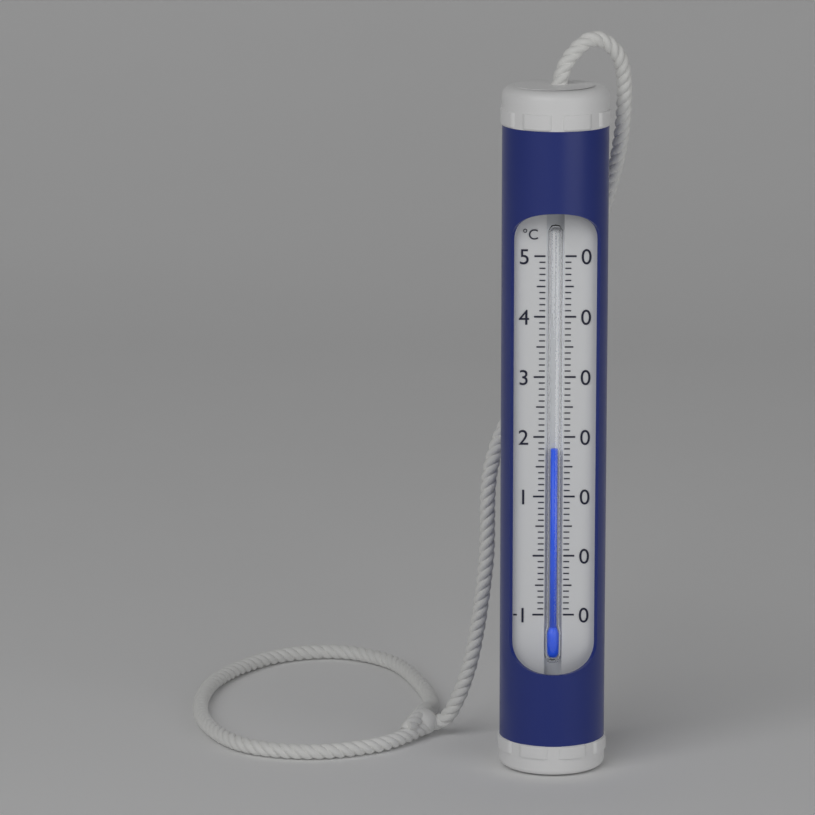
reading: 18 °C
